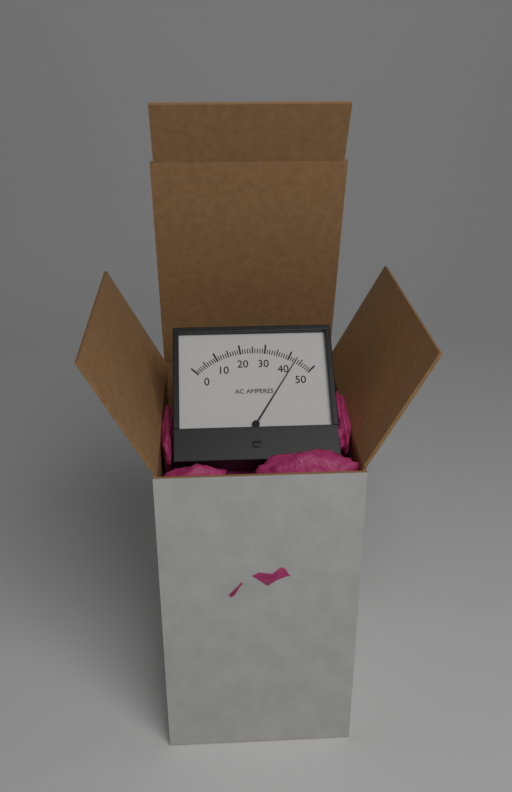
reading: 43 A
